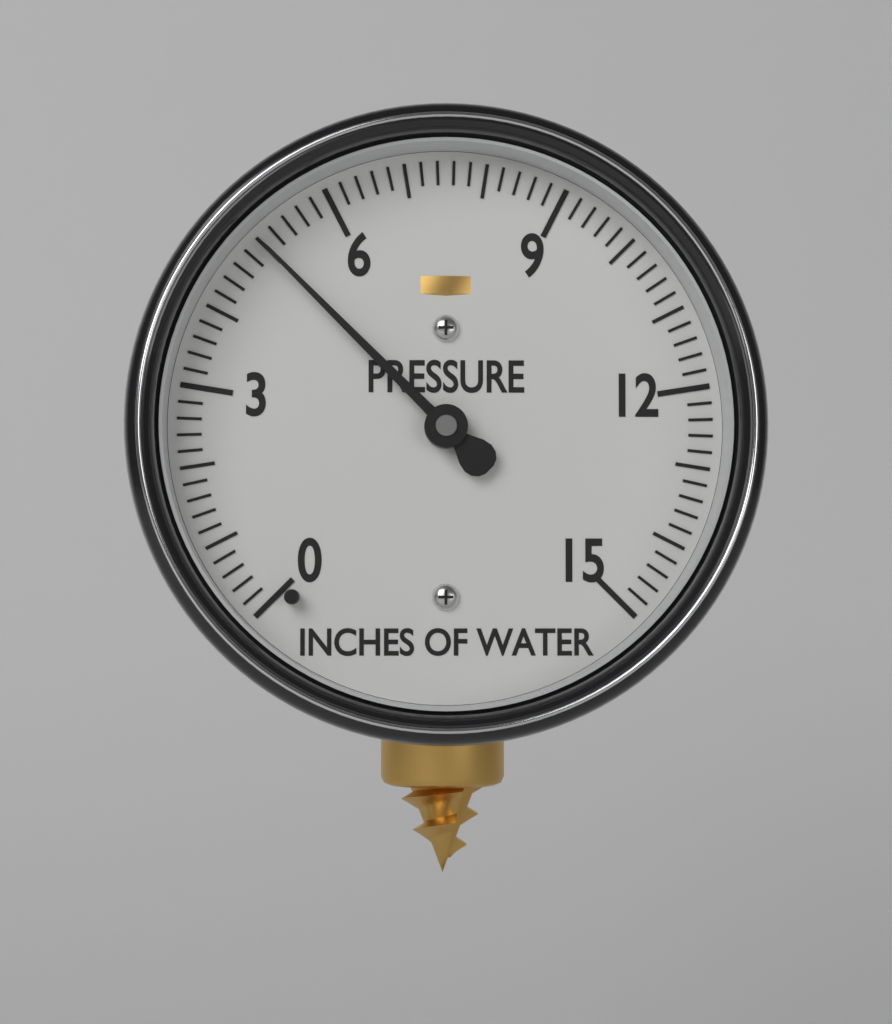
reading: 5.0 inches of water
